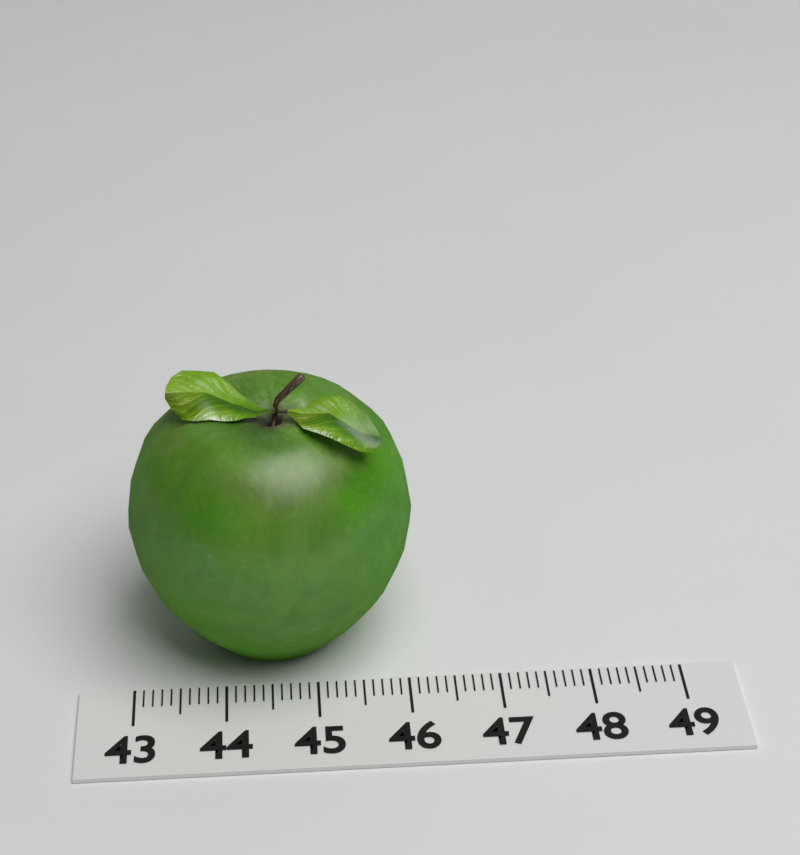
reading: 46.1 (no unit)
